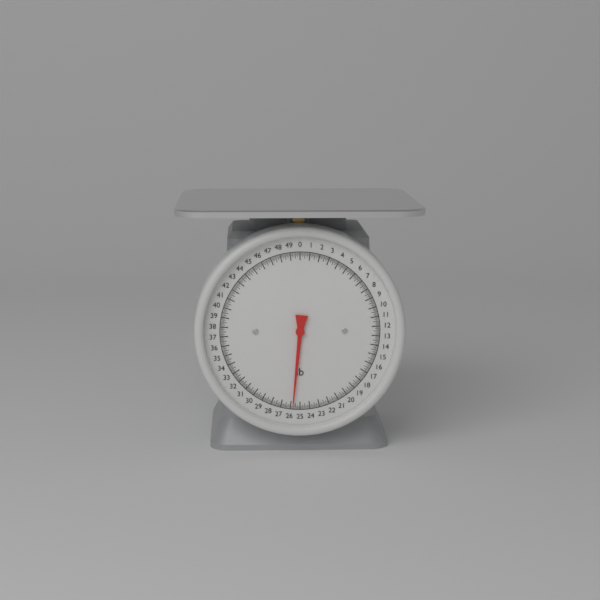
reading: 25.750 lb
